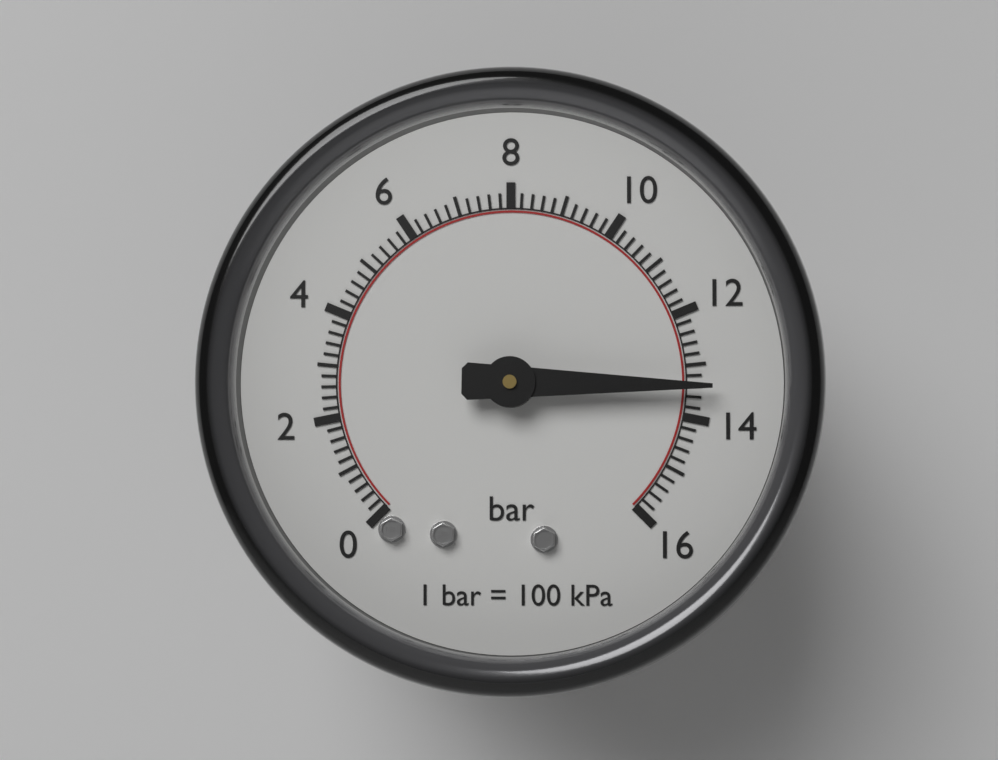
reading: 13.4 bar
